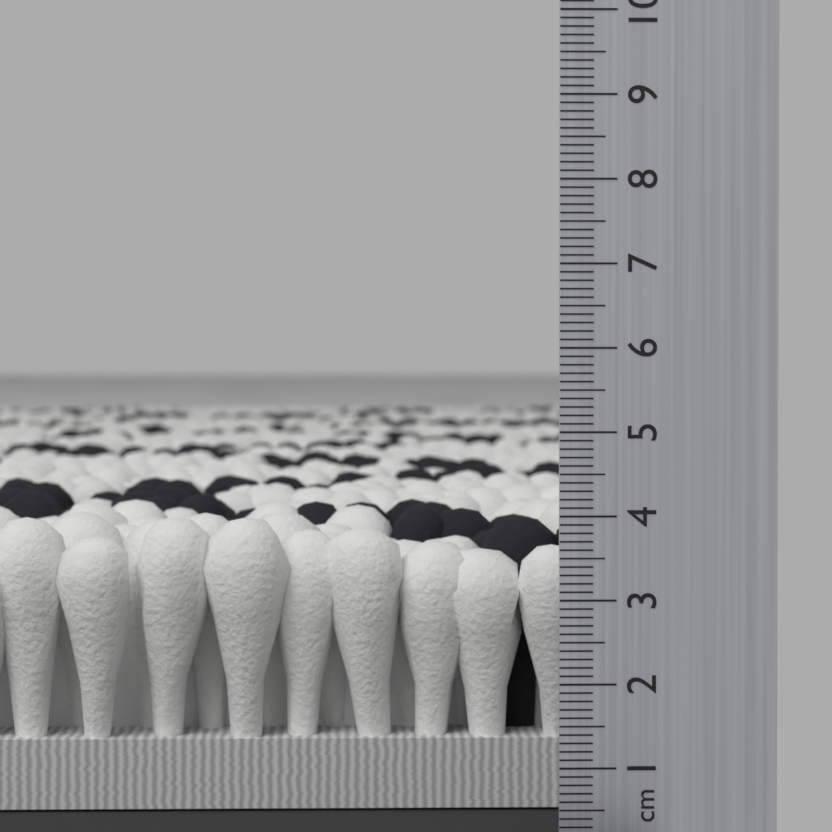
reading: 3.8 cm
